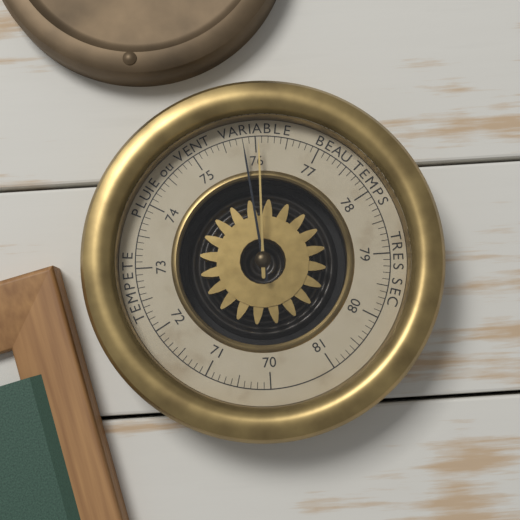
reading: 75.8 (no unit)
